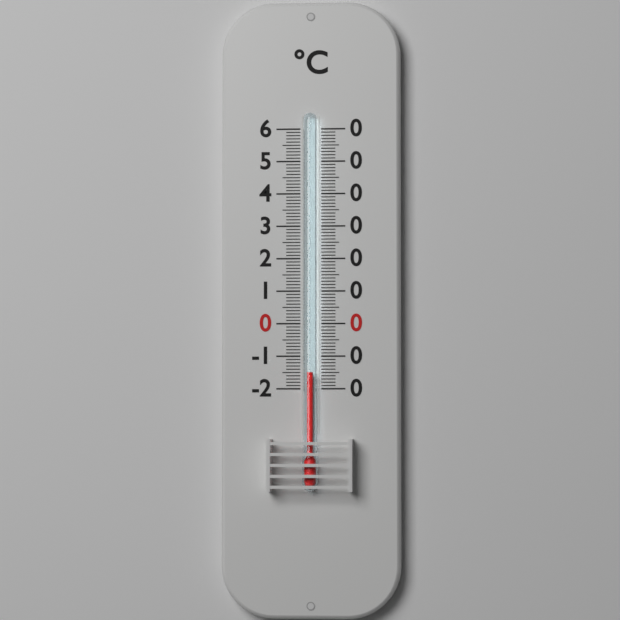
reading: -15 °C
